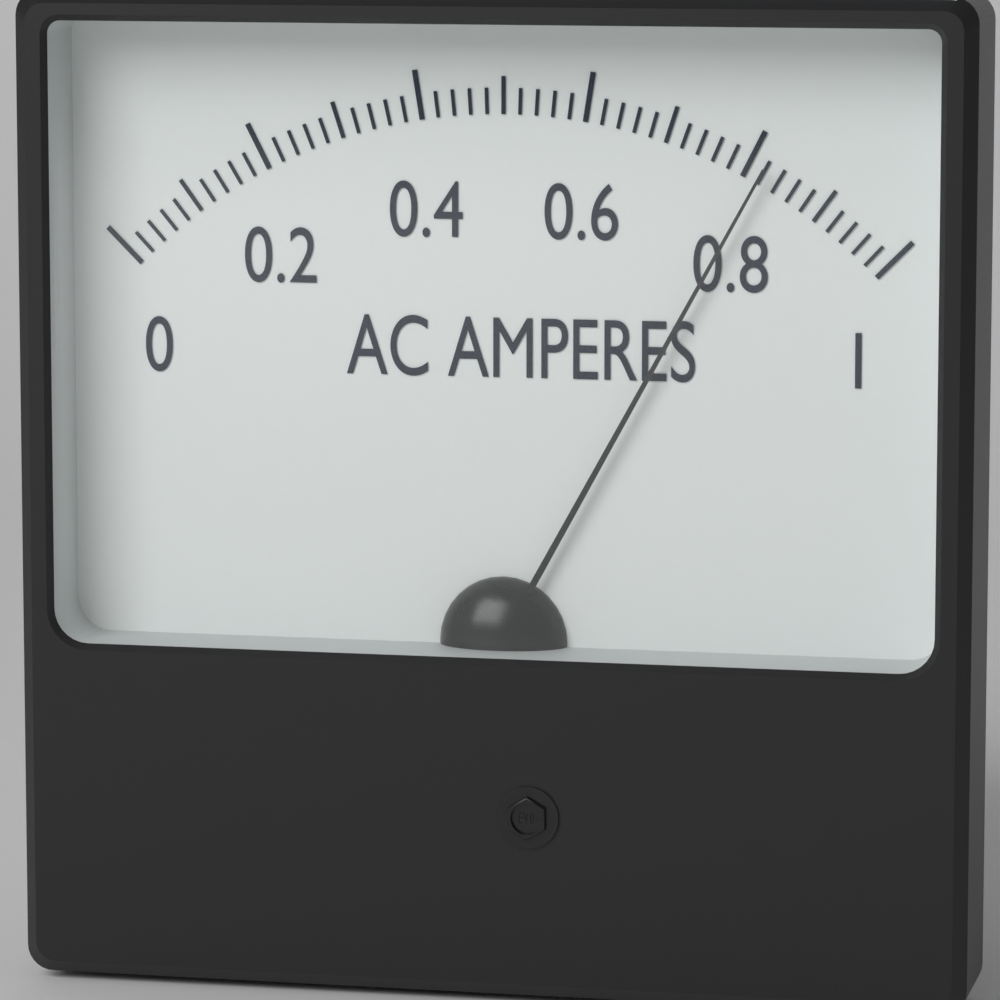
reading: 0.82 A
